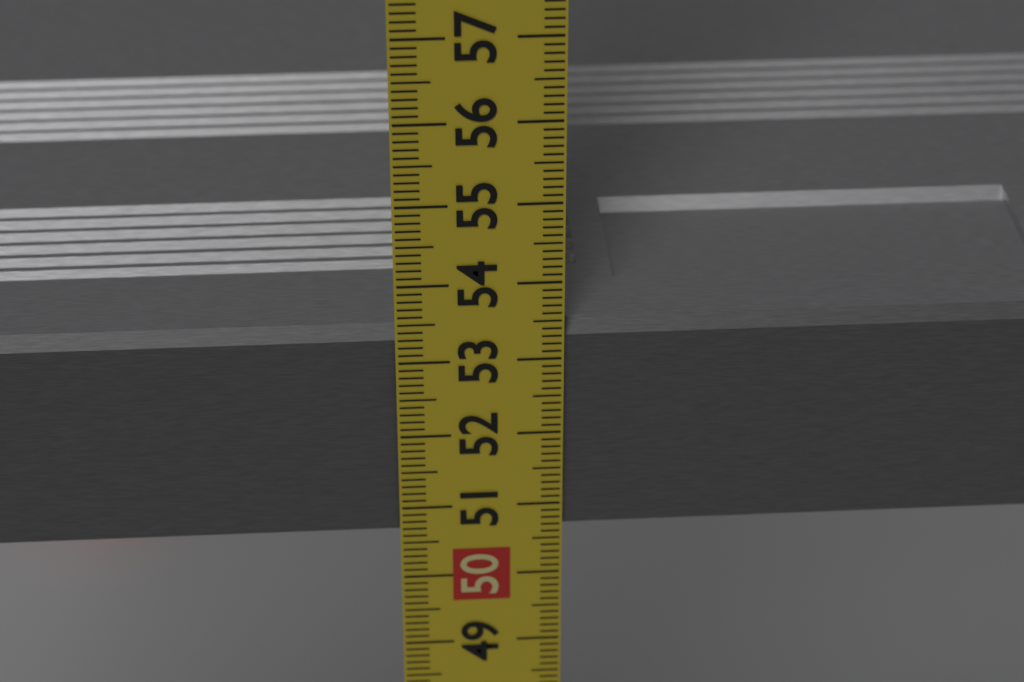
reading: 53.4 cm
